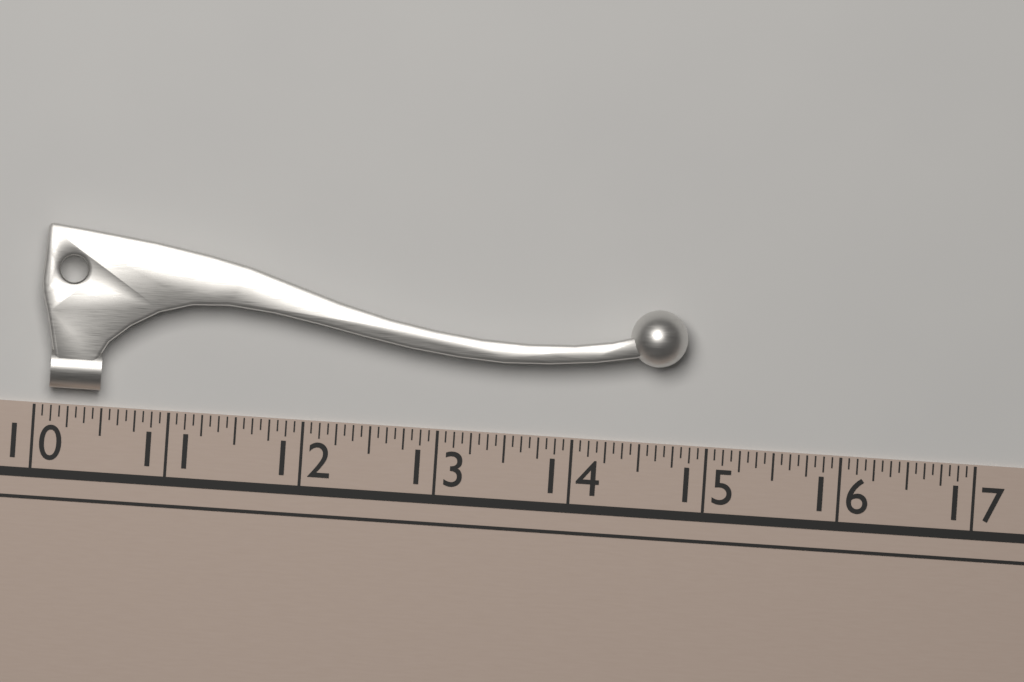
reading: 14.8125 (no unit)
